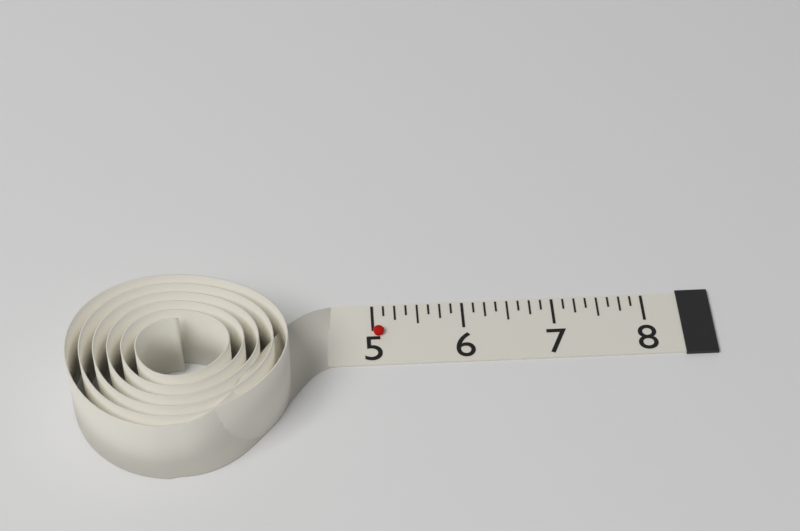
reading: 5.125 (no unit)
